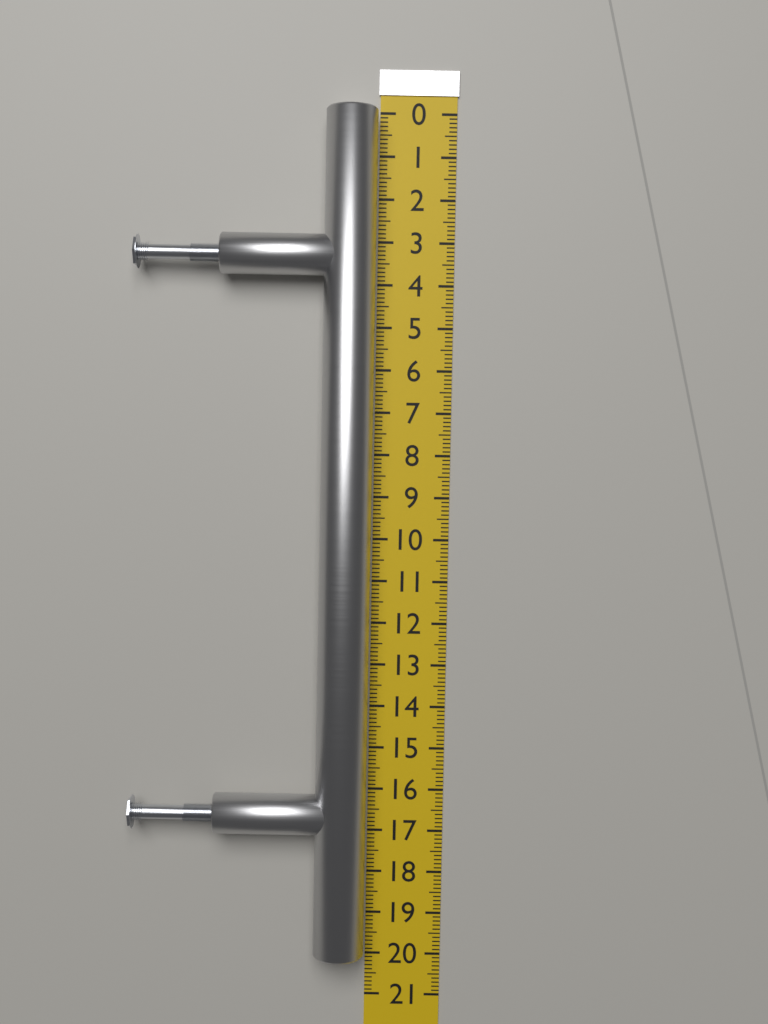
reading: 19.9 (no unit)
